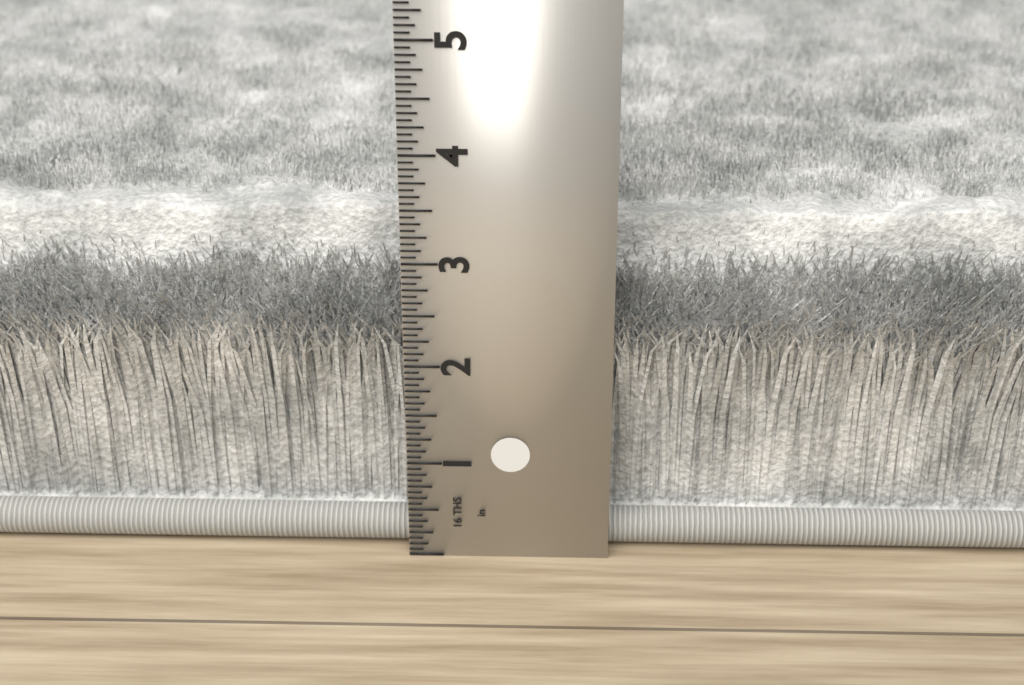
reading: 3.3125 in
